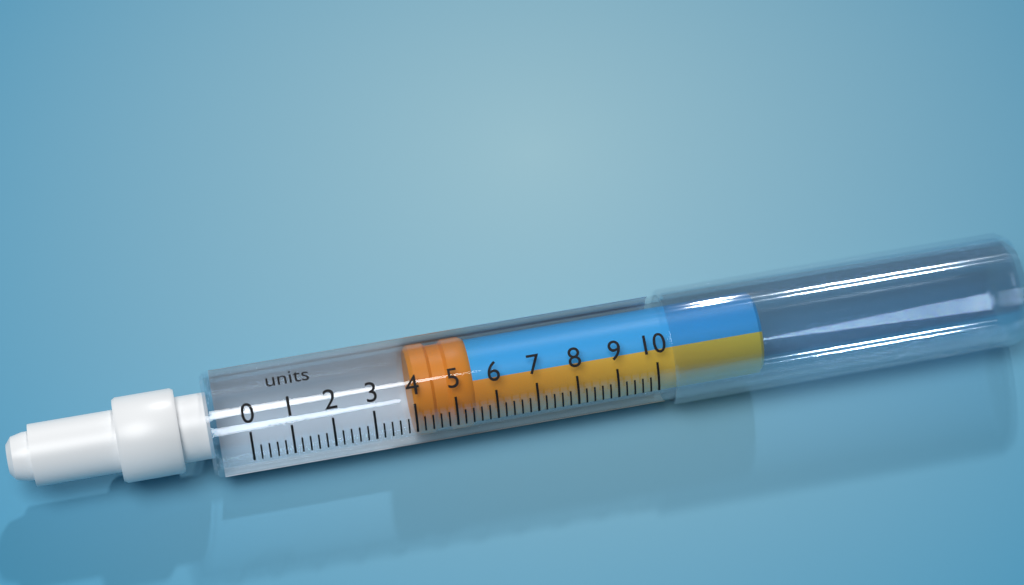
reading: 4.0 units
